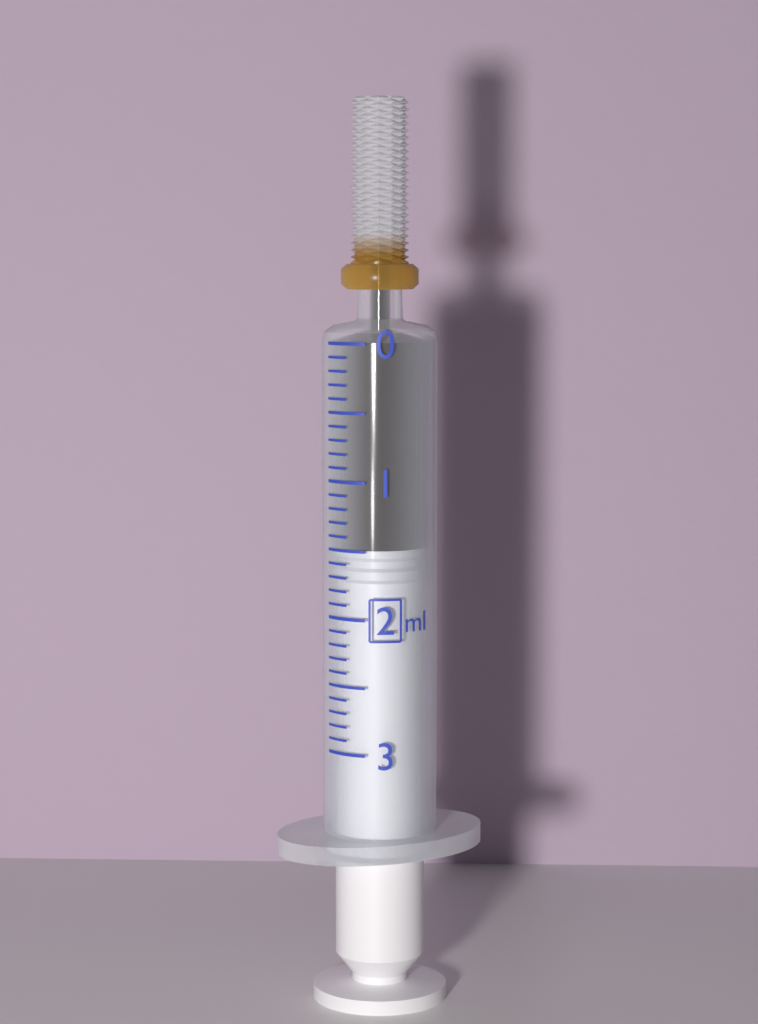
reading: 1.5 ml
